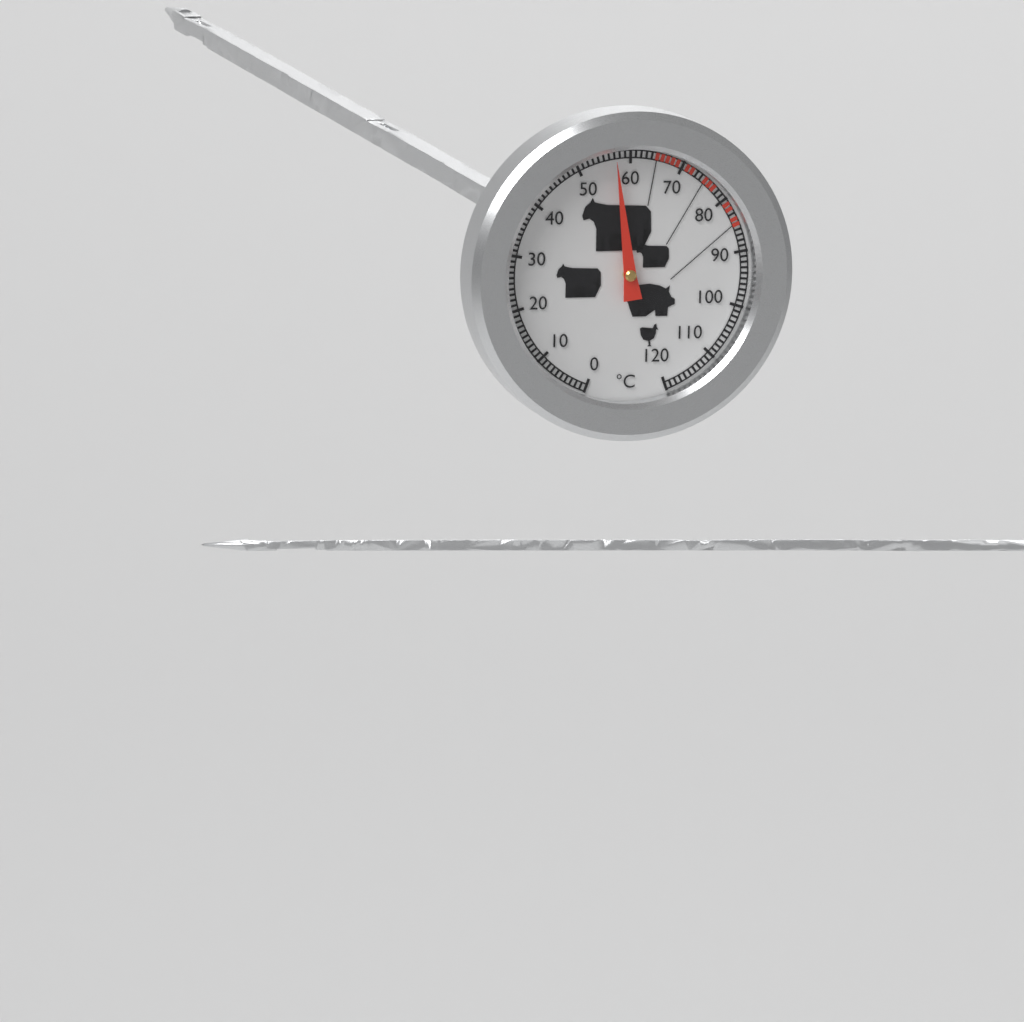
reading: 57 °C
